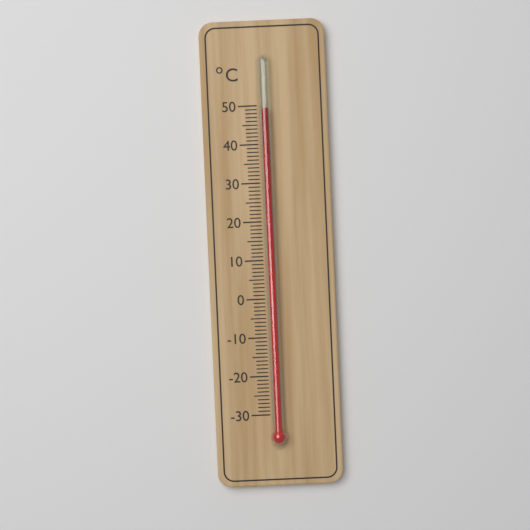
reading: 49 °C
